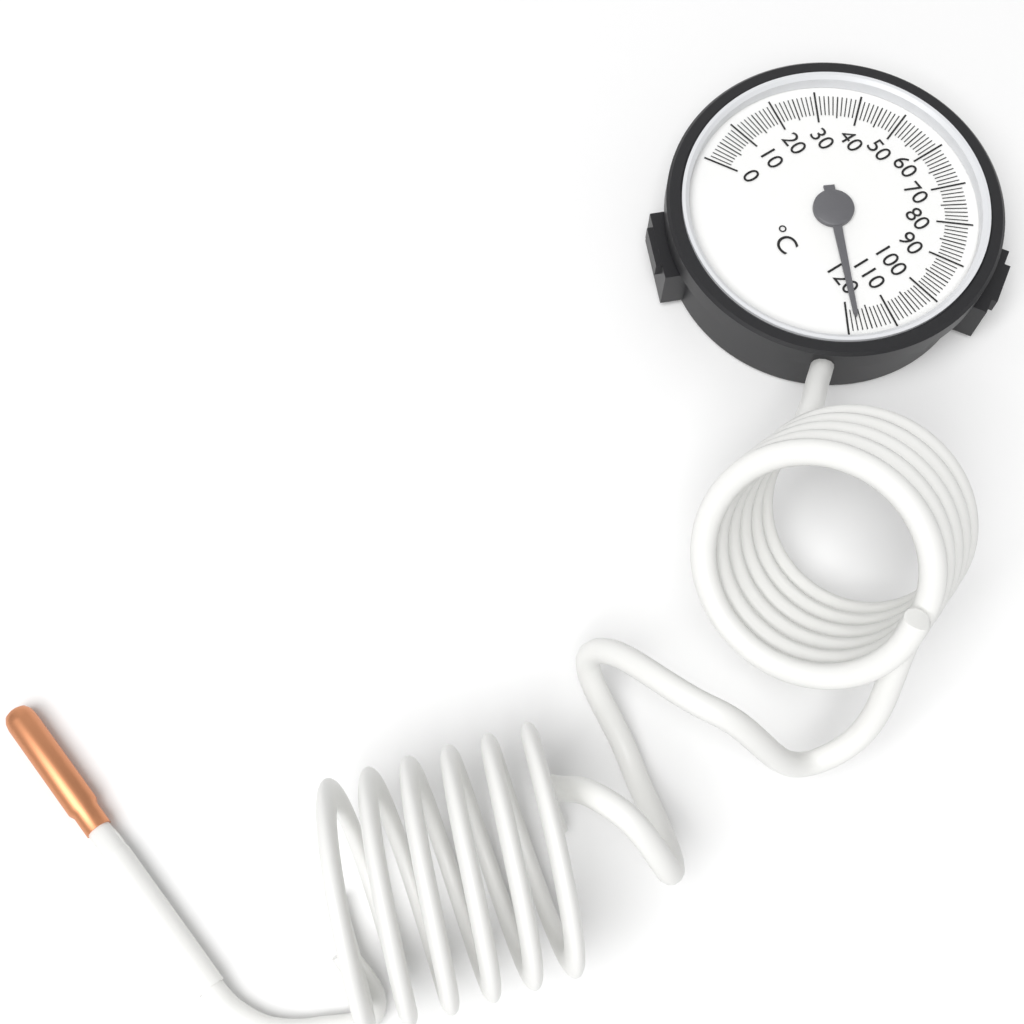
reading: 118 °C
